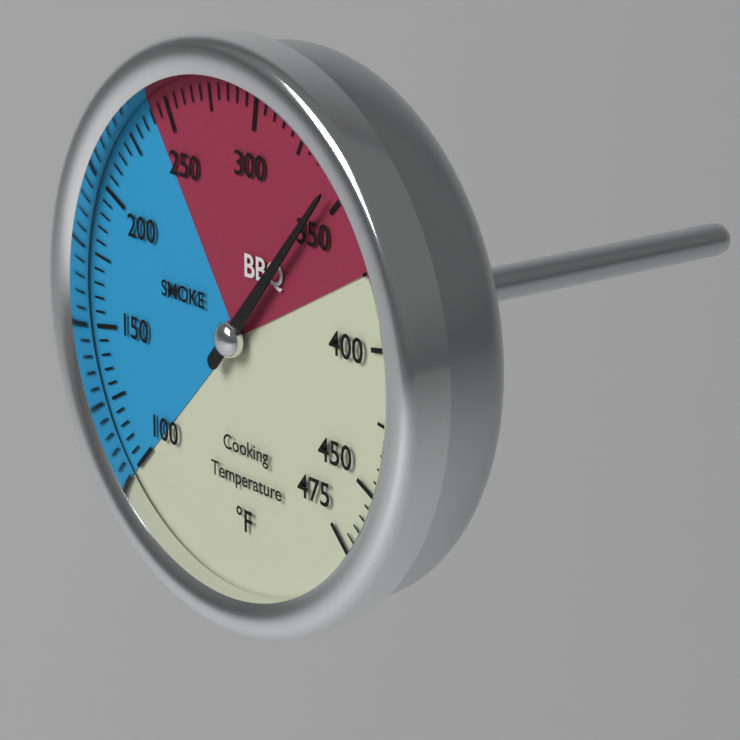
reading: 345 °F
